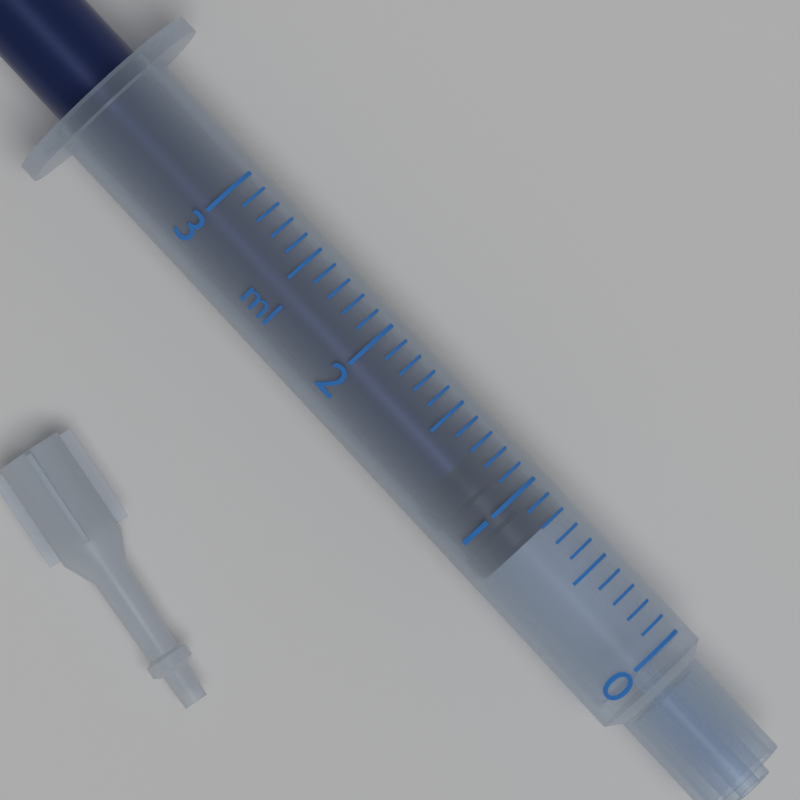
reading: 0.8 ml
